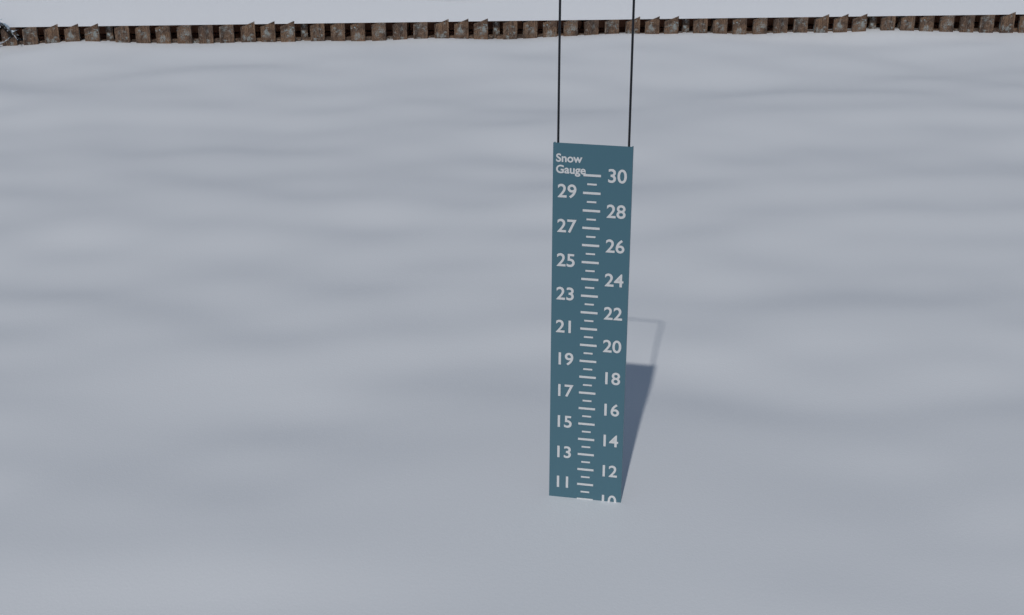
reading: 10.0 (no unit)
